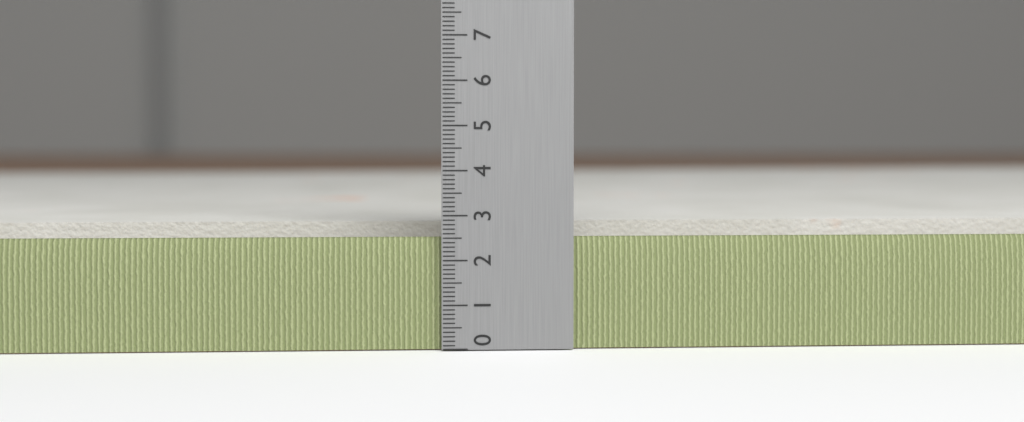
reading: 2.7 (no unit)
